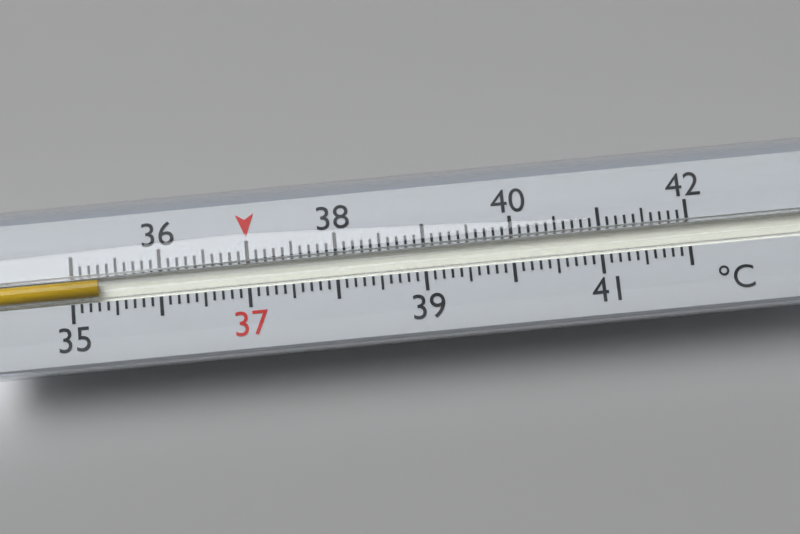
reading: 35.3 °C
